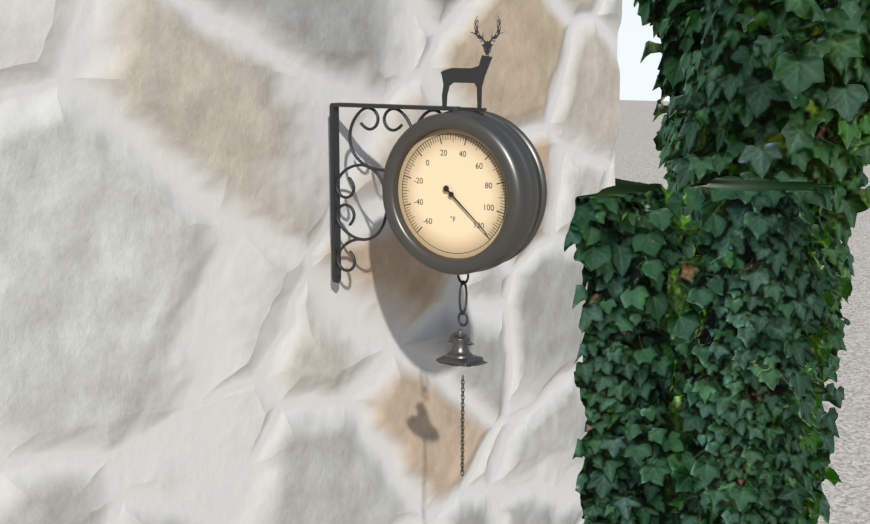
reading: 118 °F
